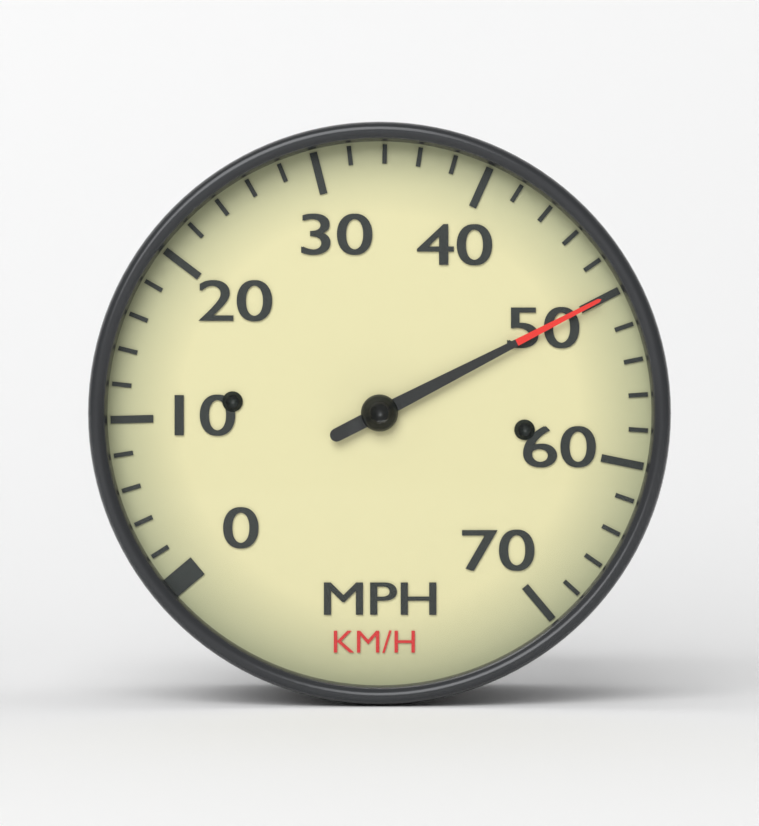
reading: 50 mph
